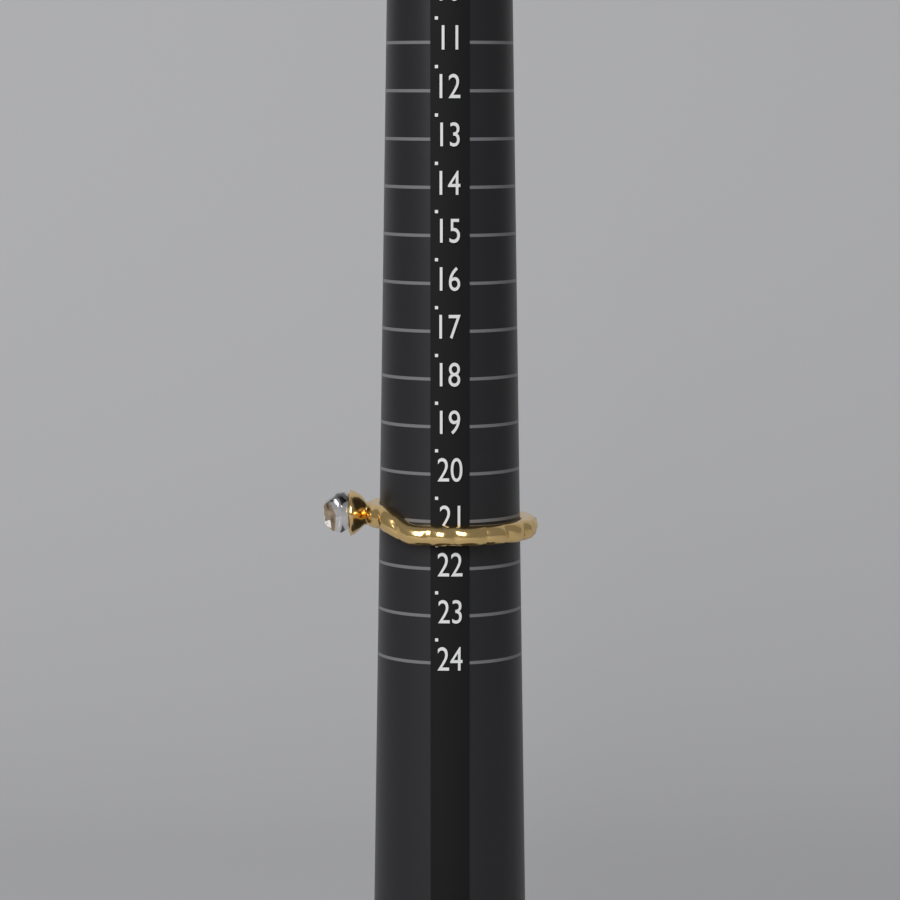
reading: 21.5 (no unit)
